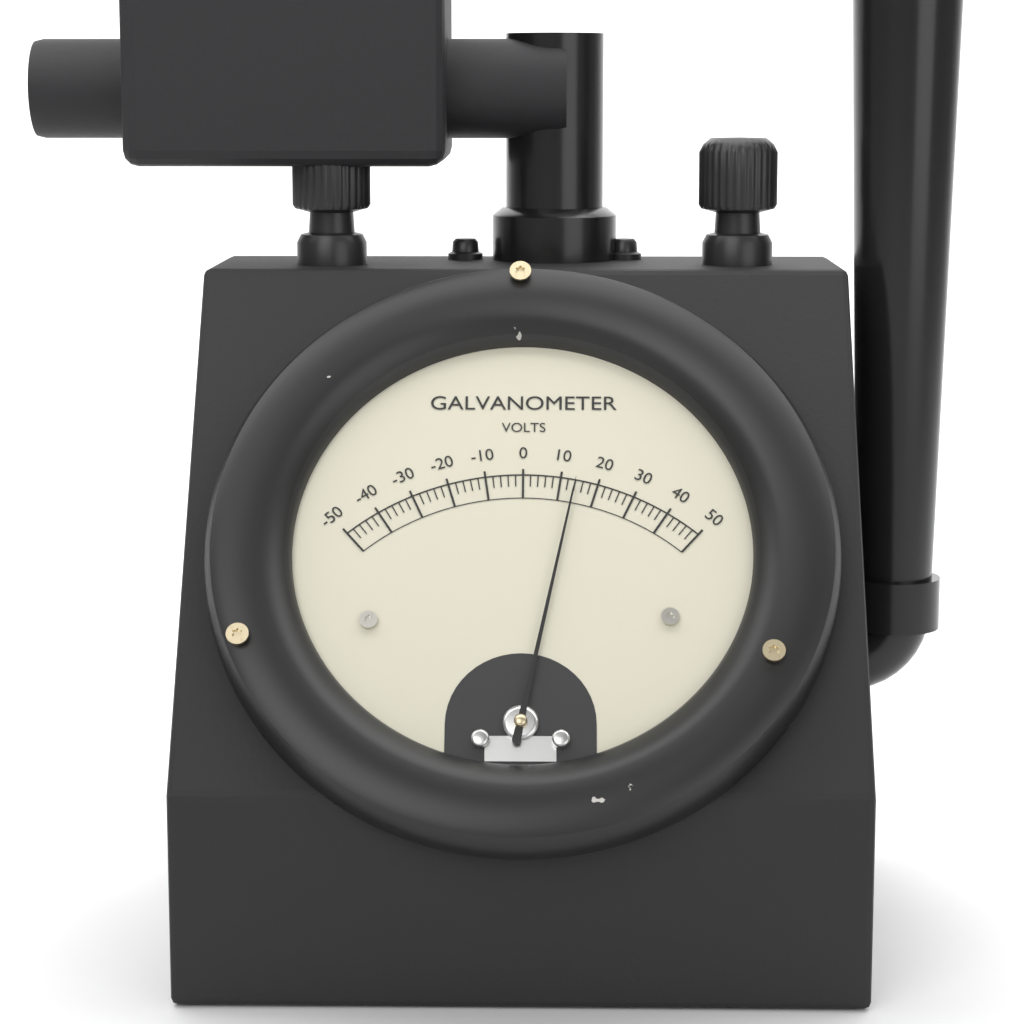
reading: 14 V
